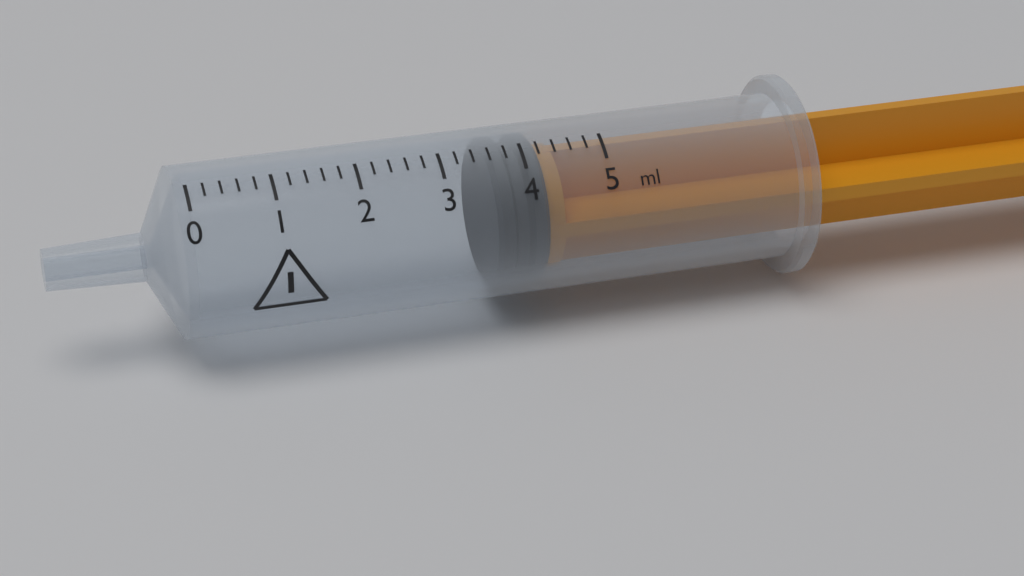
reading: 3.6 ml
